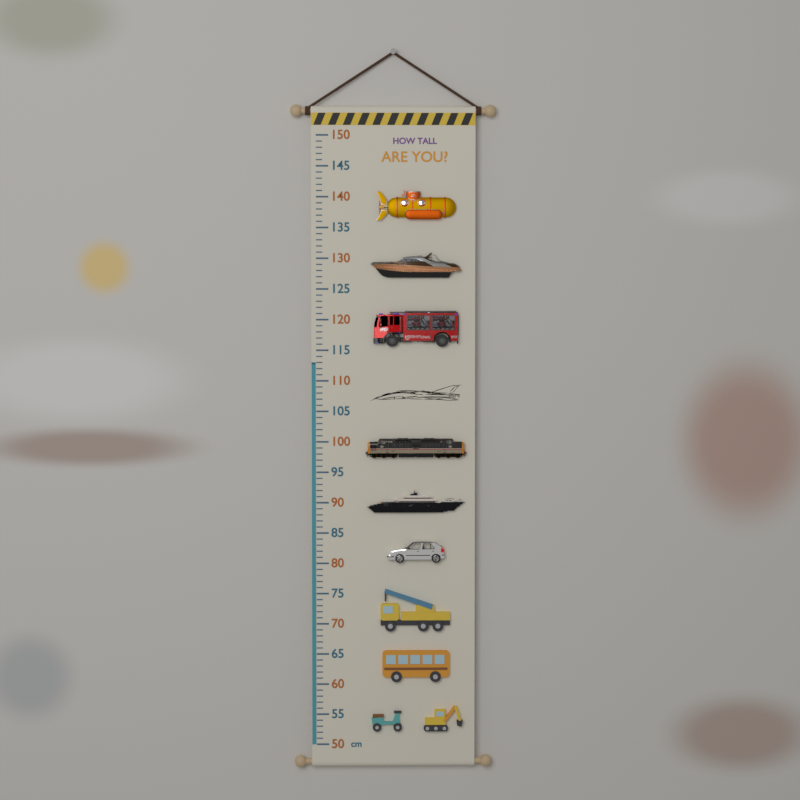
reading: 113 cm
